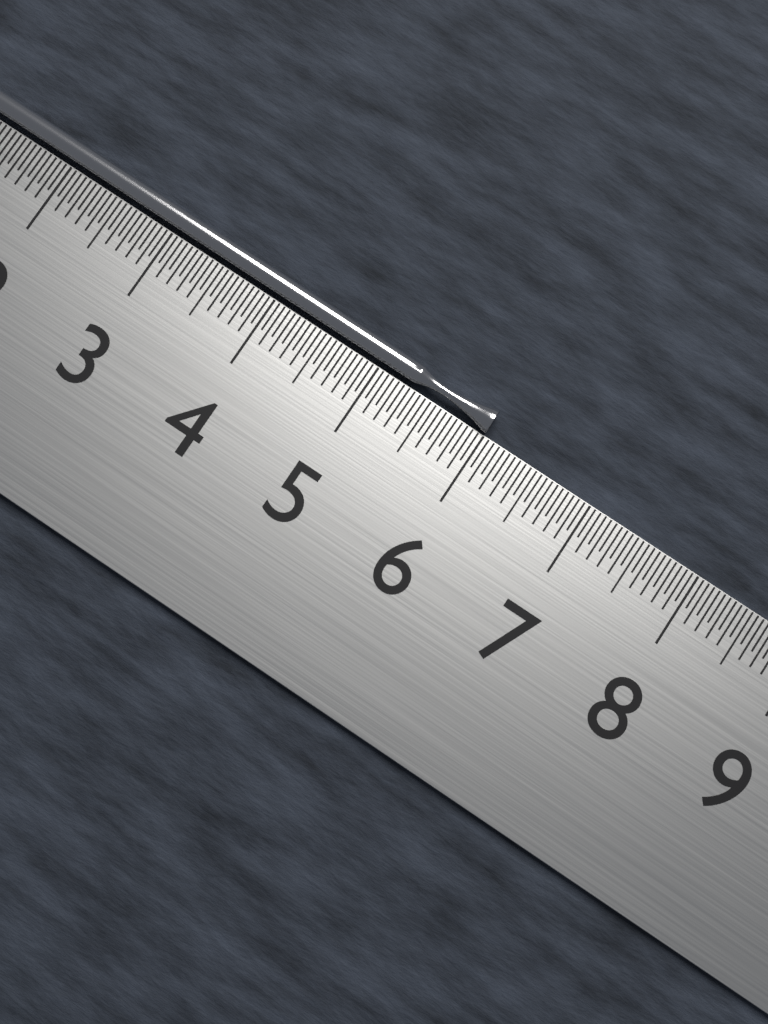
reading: 6.00 cm
